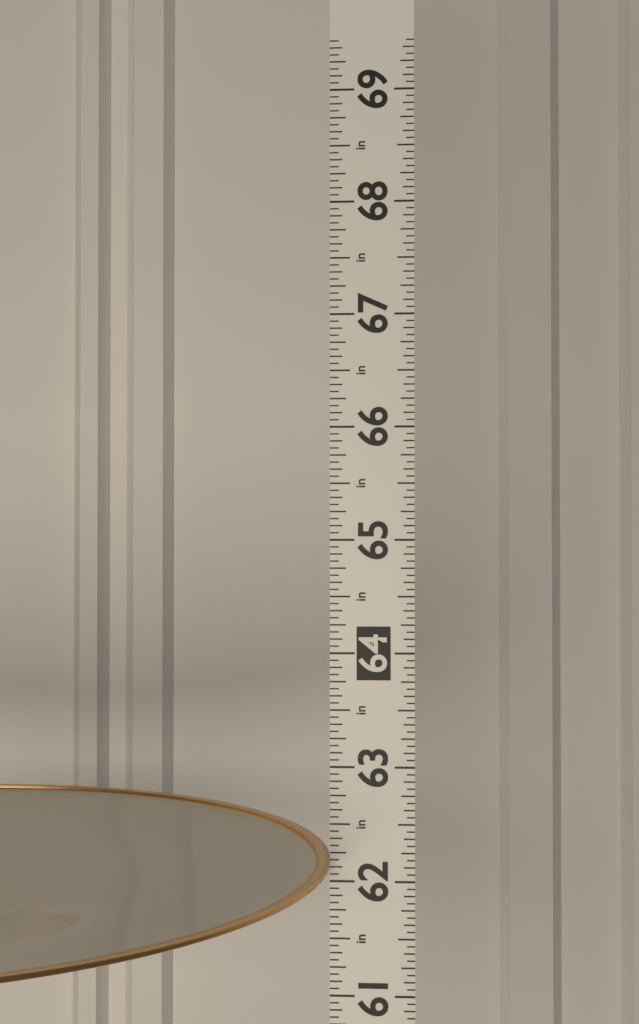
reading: 62.1250 in
